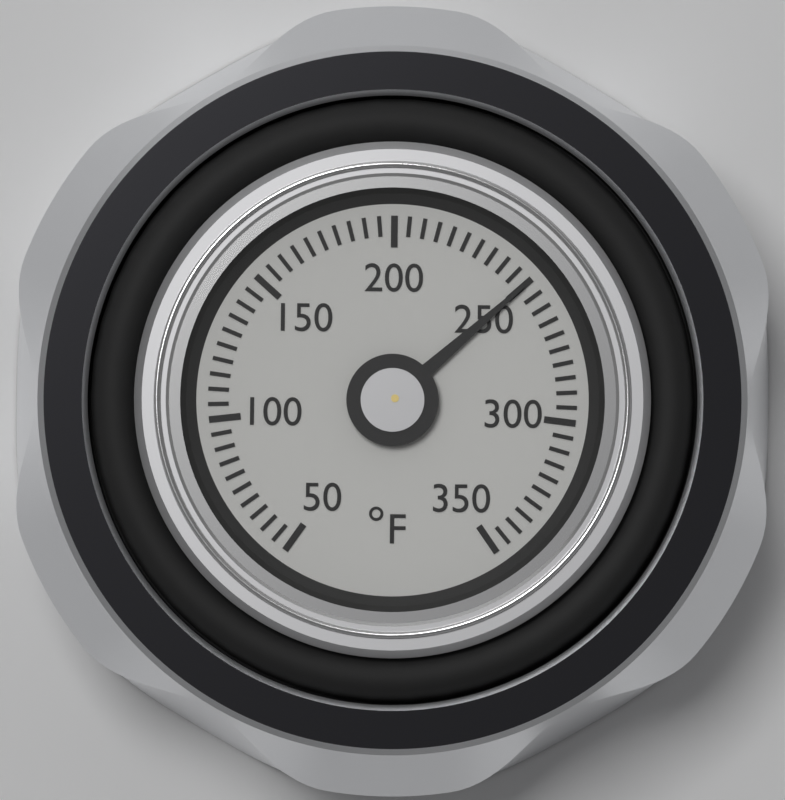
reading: 250 °F
